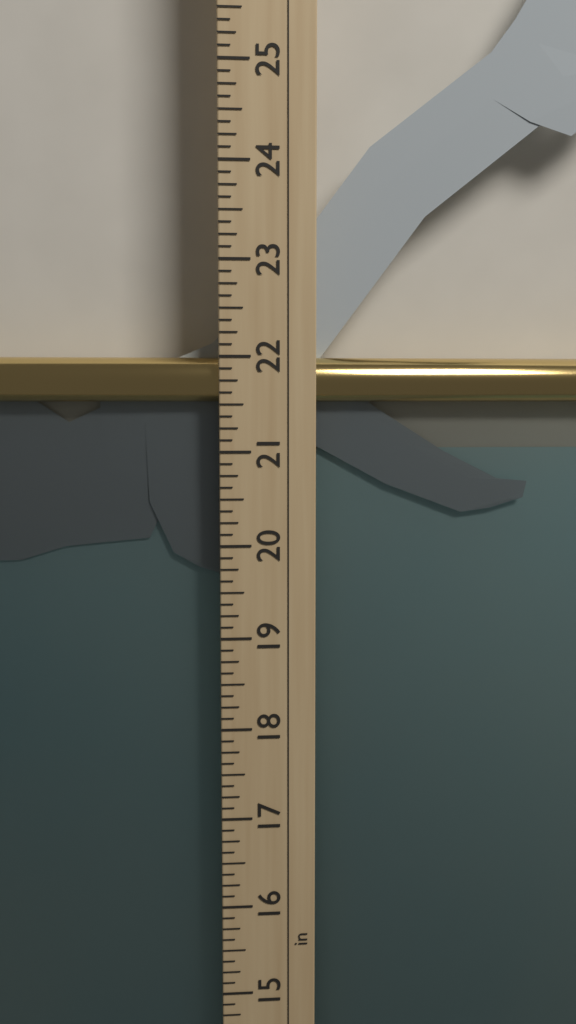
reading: 22.000 in
